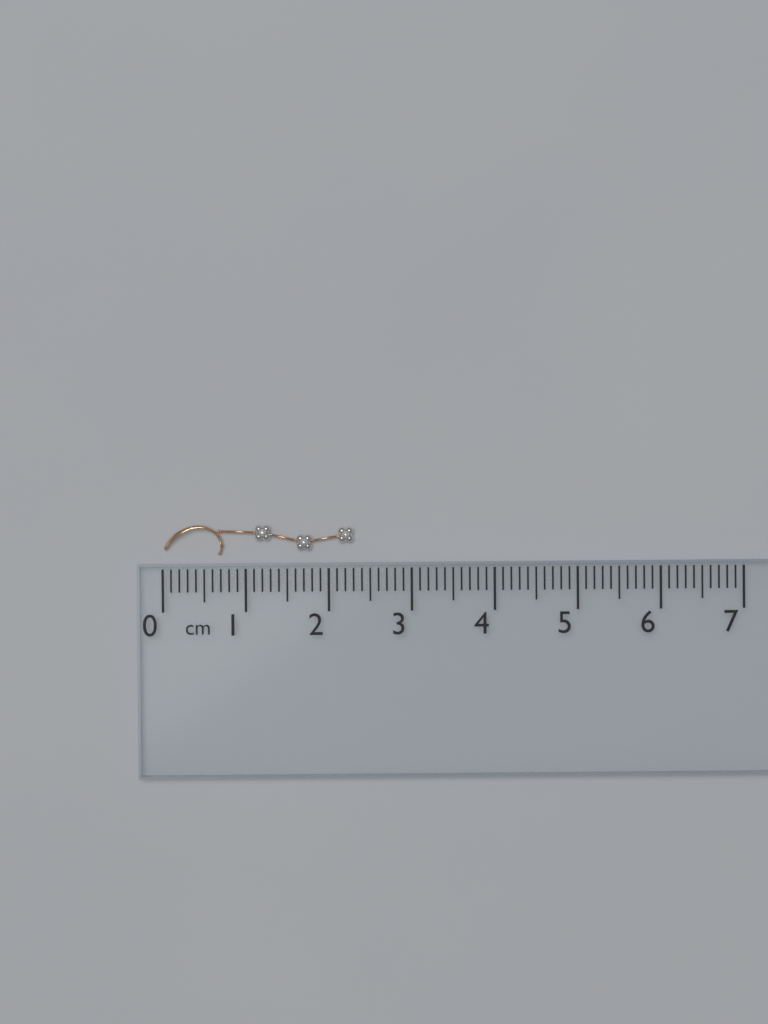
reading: 2.3 cm
